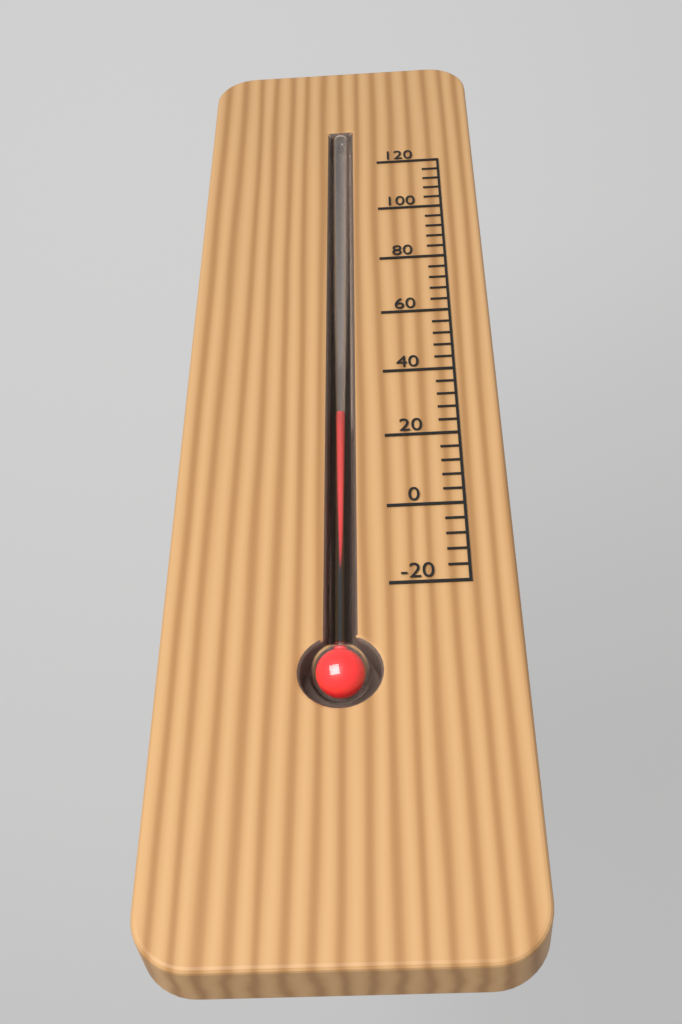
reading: 28 (no unit)
